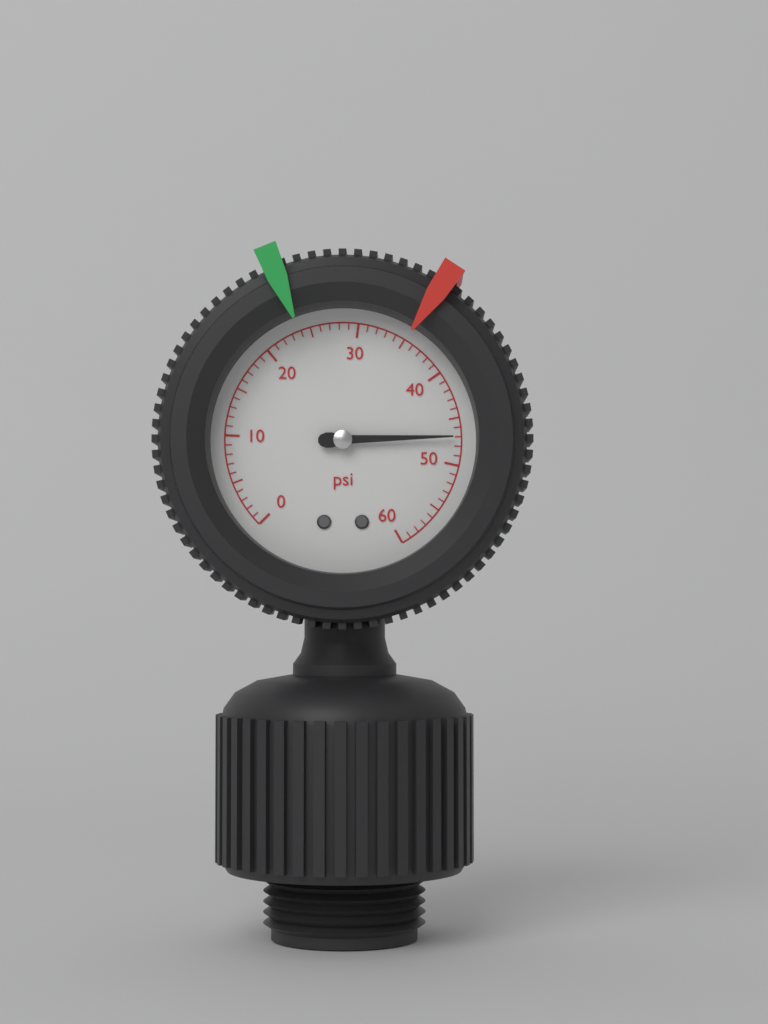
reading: 47 psi
